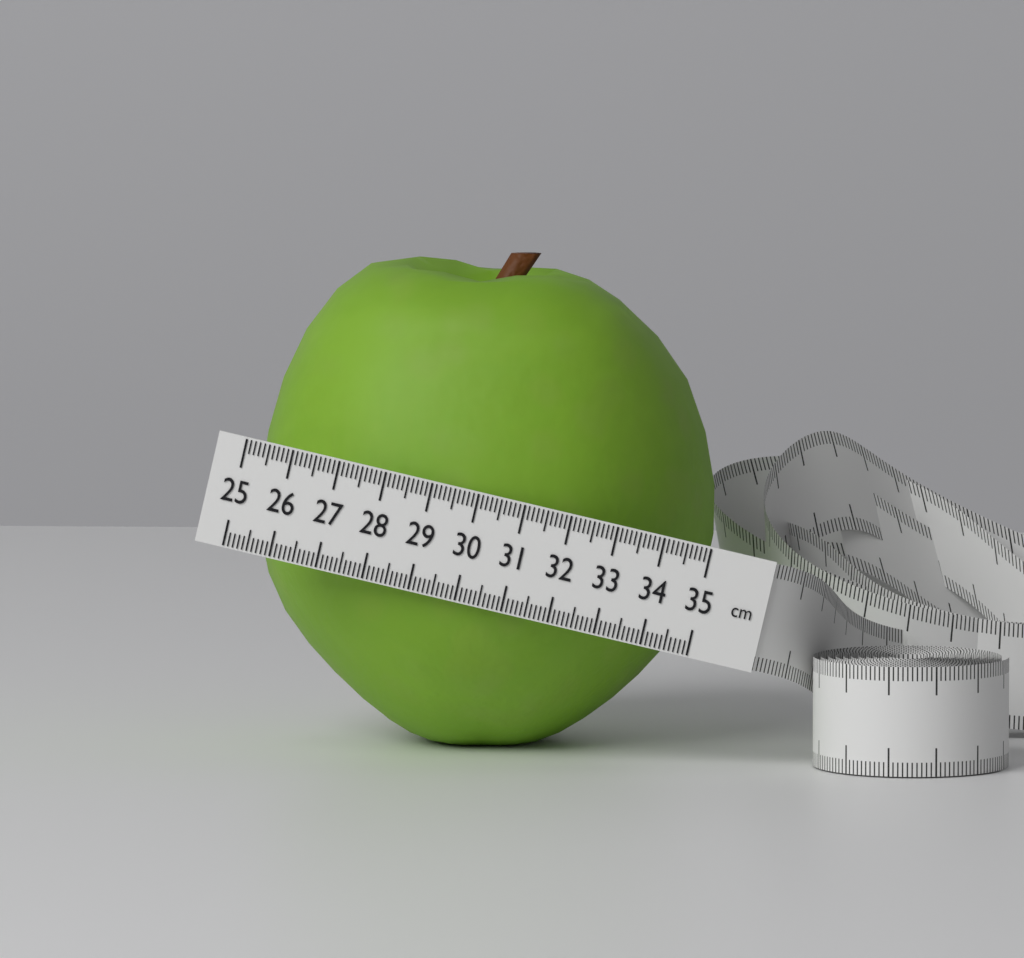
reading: 34.9 cm
